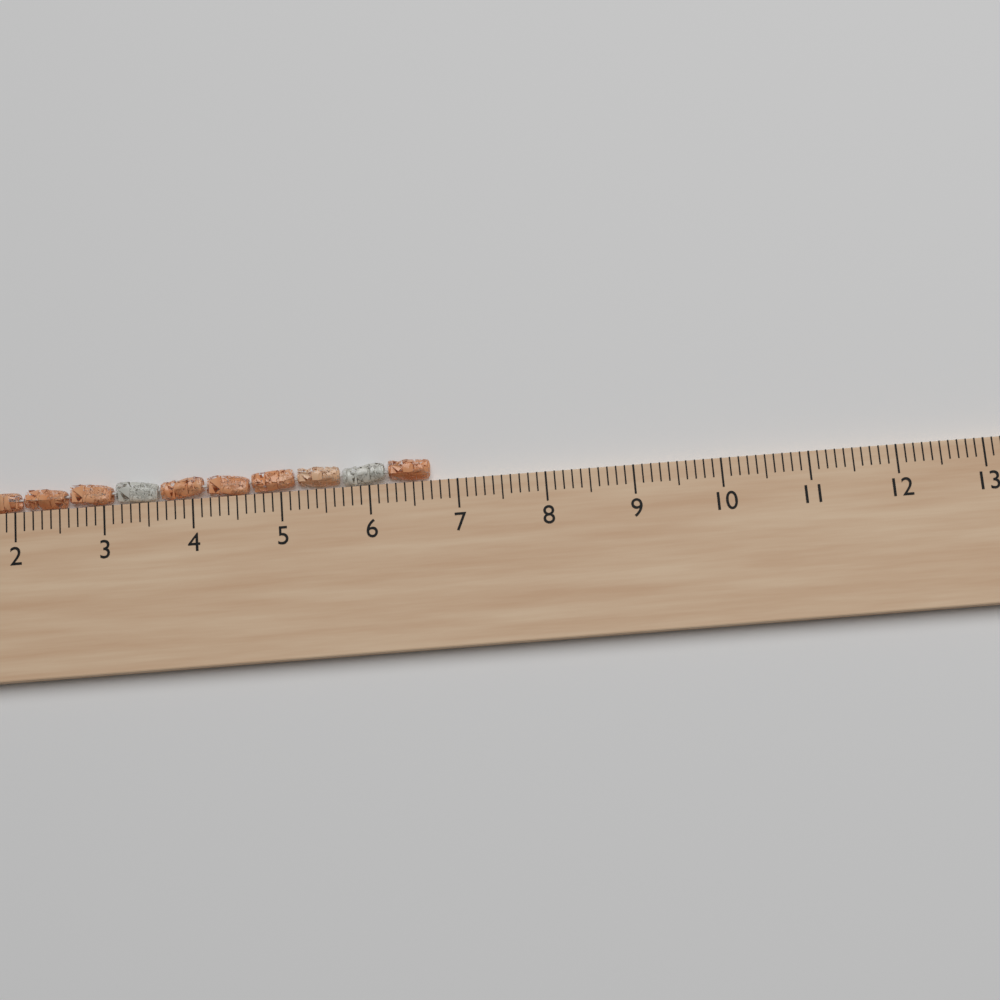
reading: 6.7 cm
